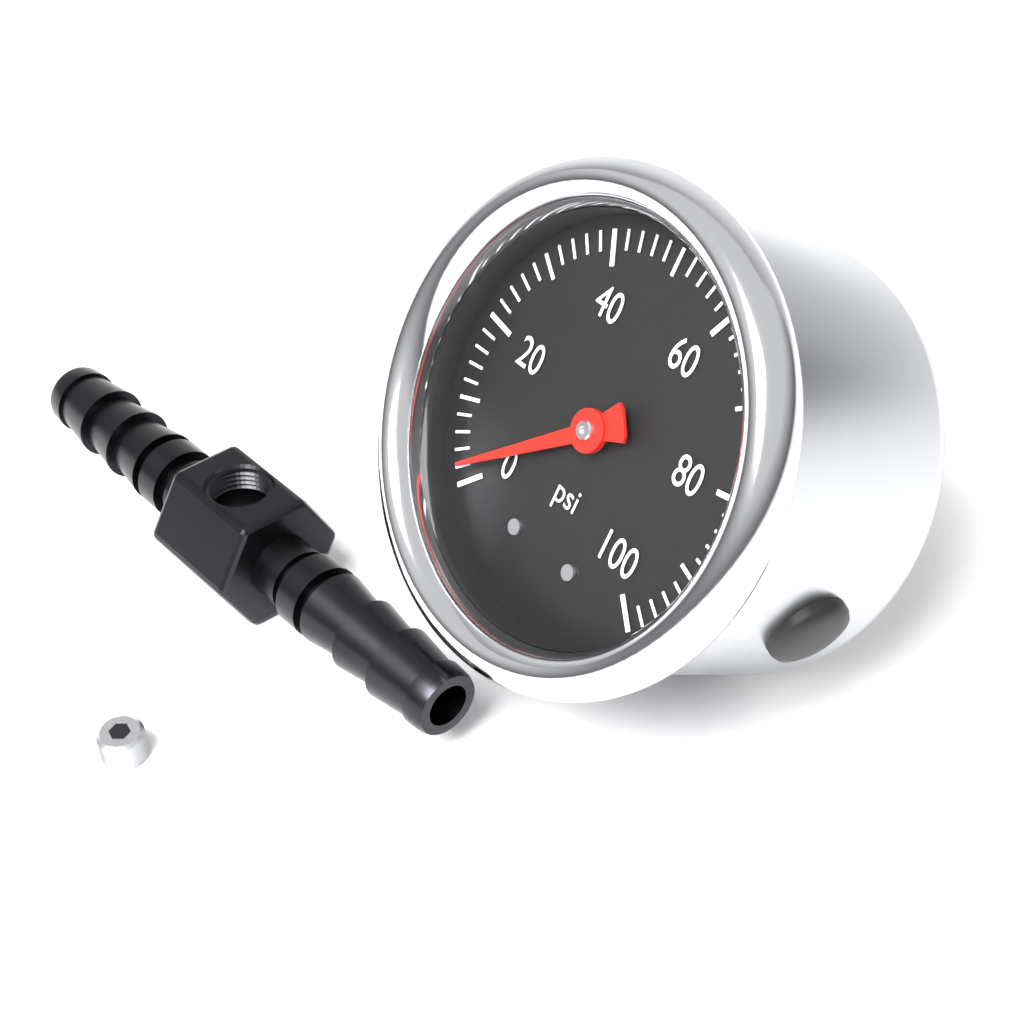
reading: 2 psi
